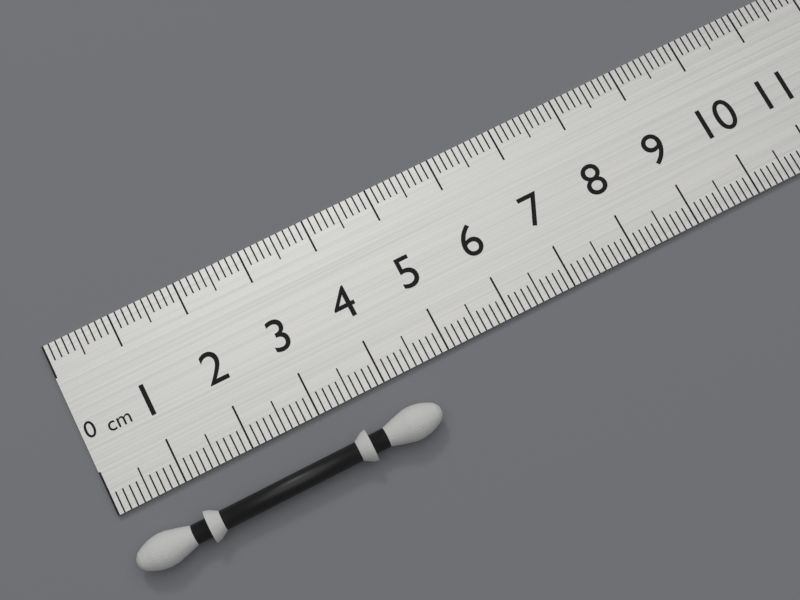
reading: 4.5 cm
